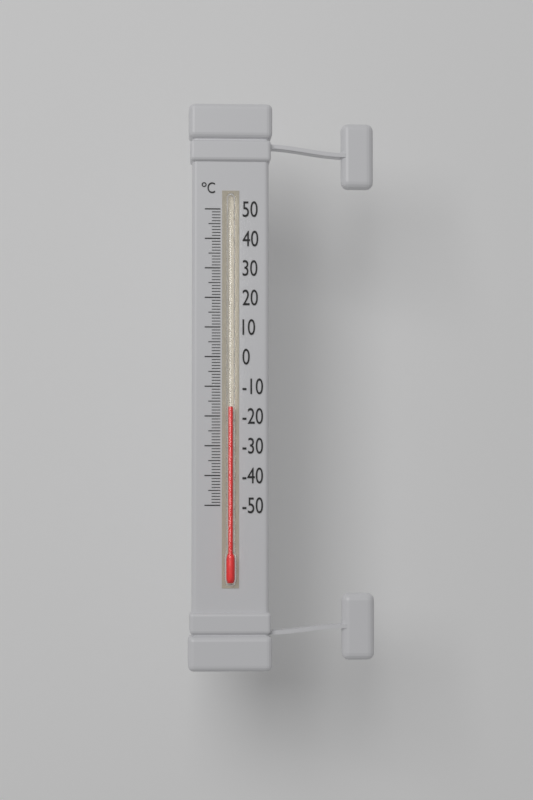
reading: -17 °C
